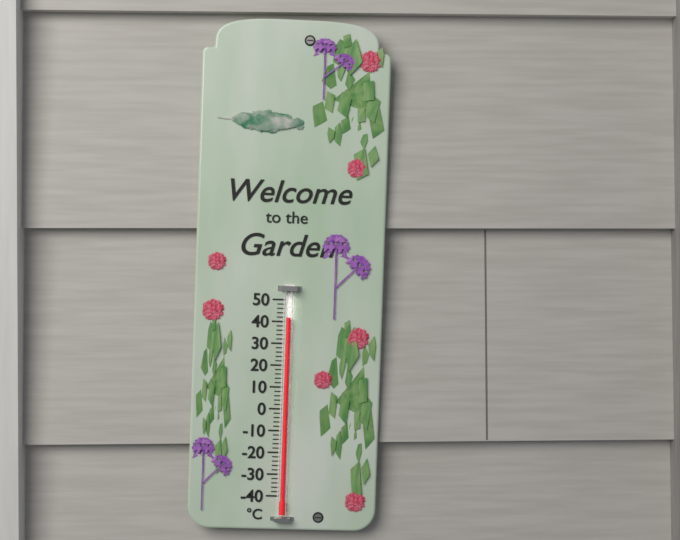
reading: 42 °C
